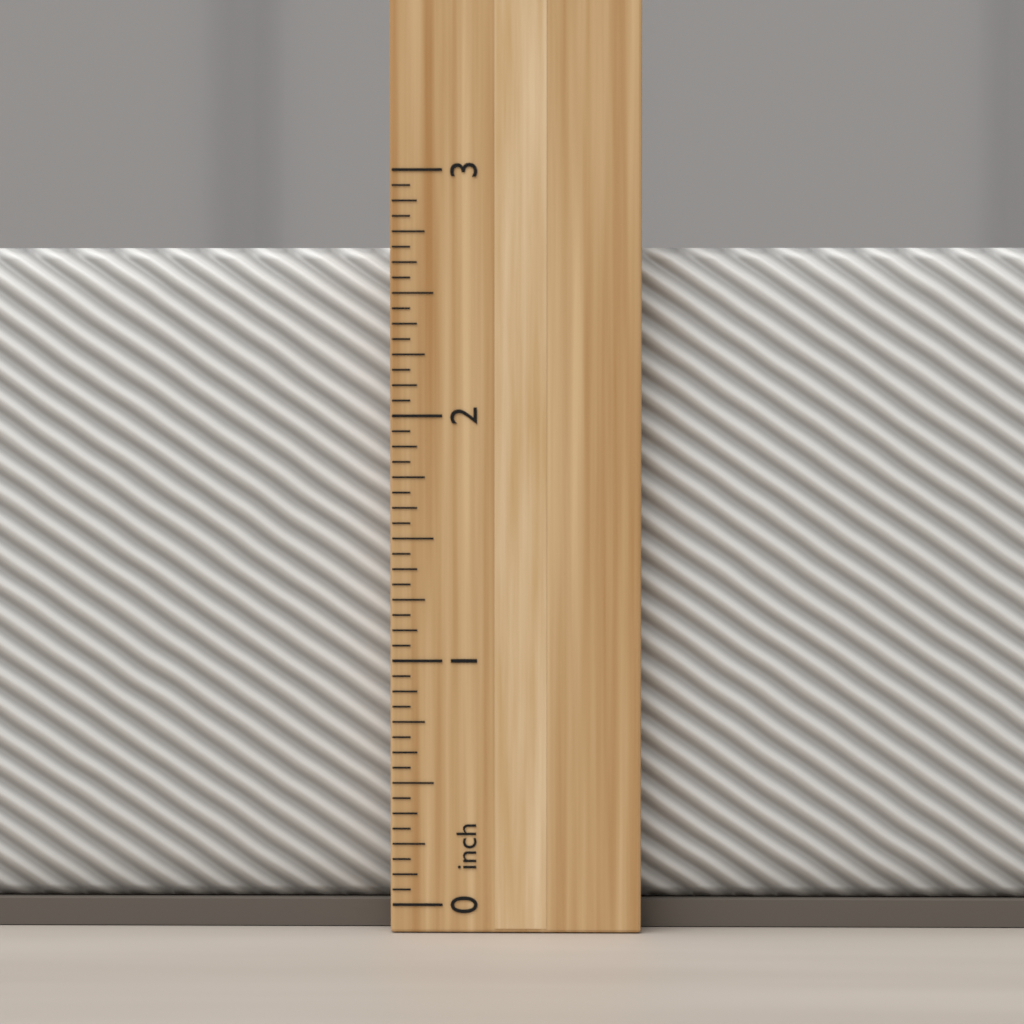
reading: 2.6875 inch
